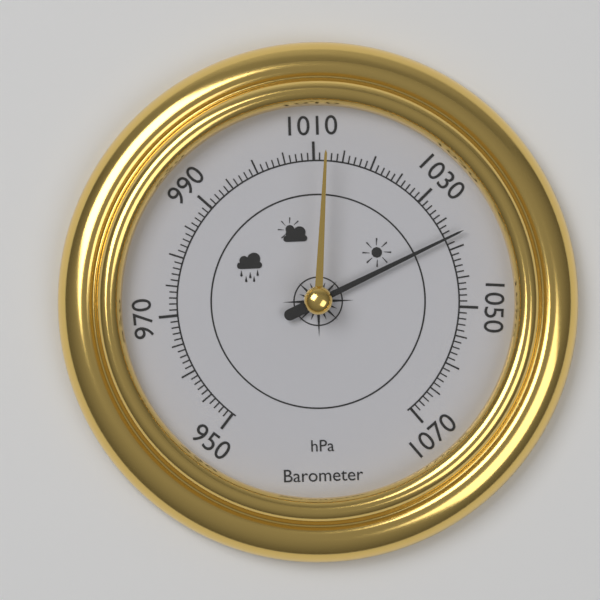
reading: 1038 hPa
